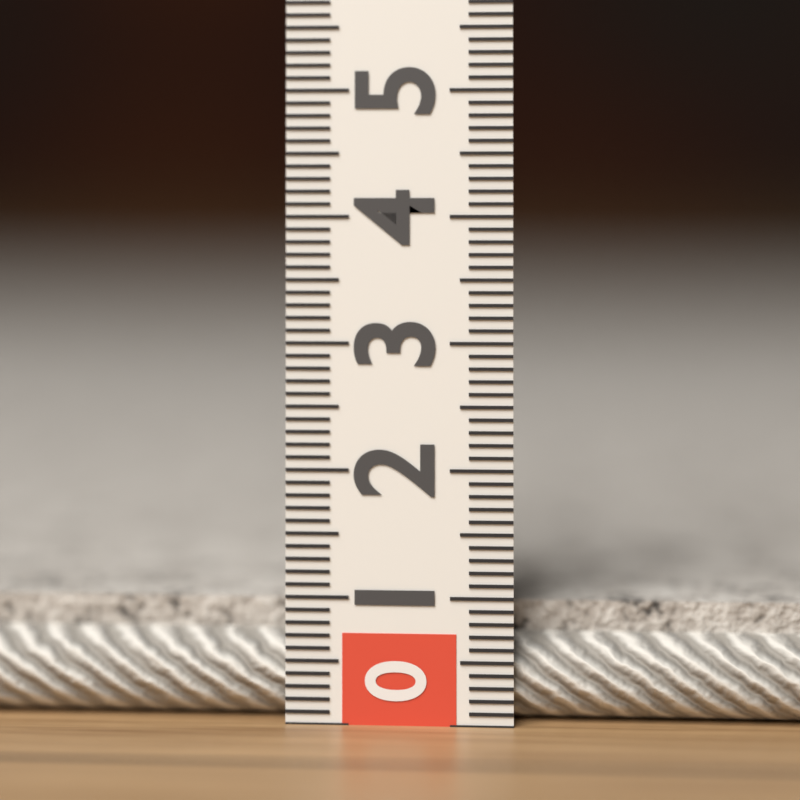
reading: 1.0 (no unit)
